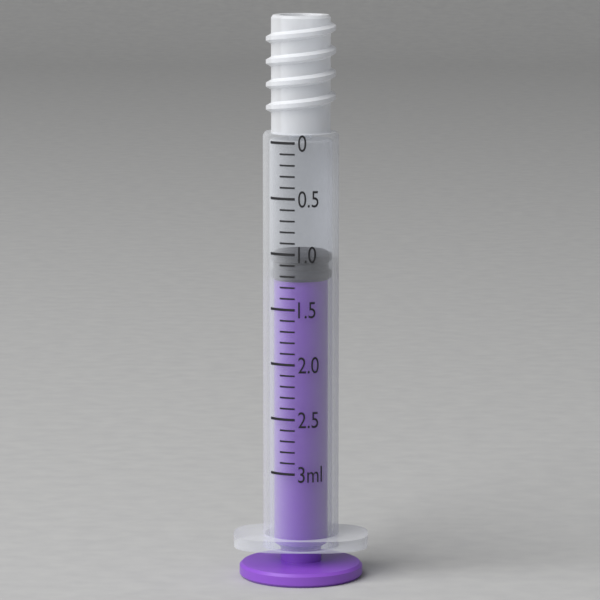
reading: 1.0 ml
